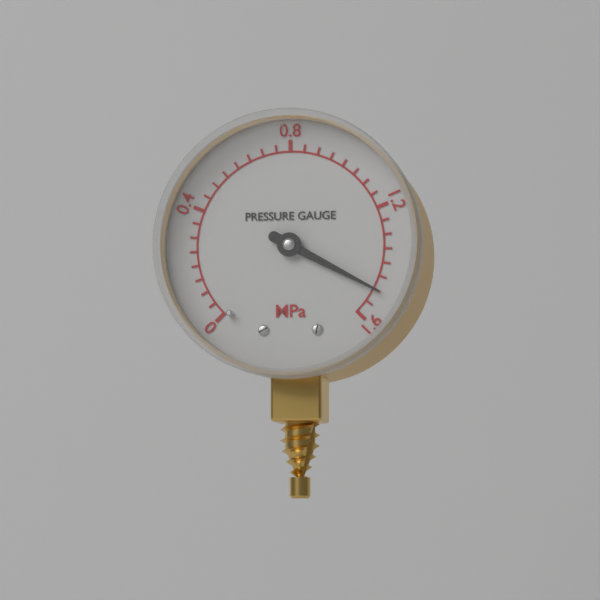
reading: 1.50 MPa
